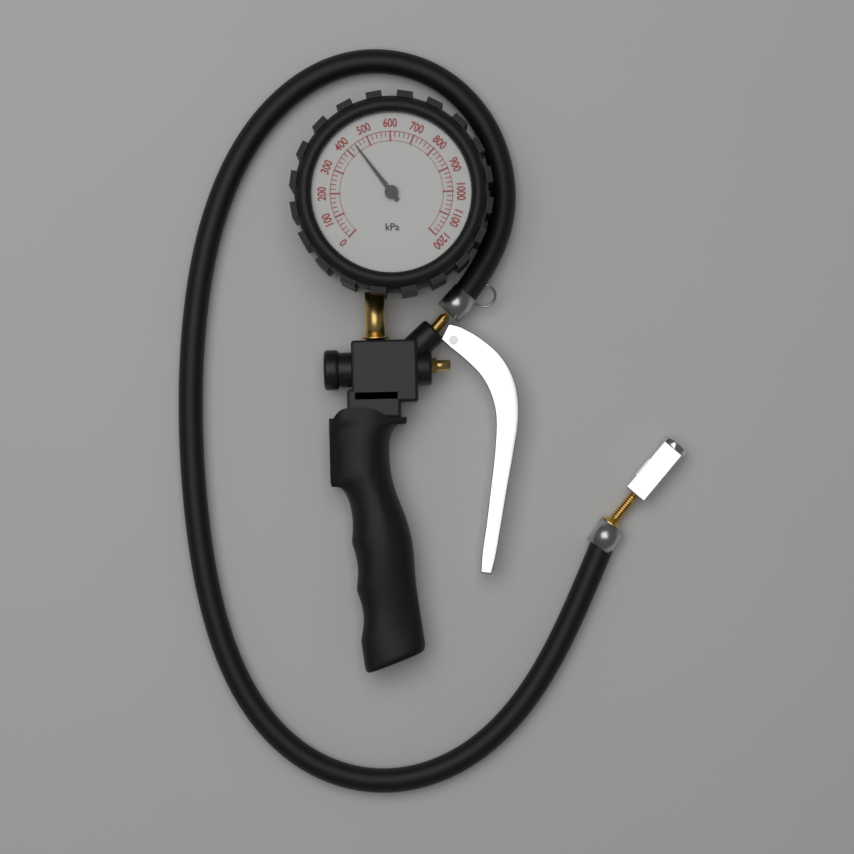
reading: 440 kPa
